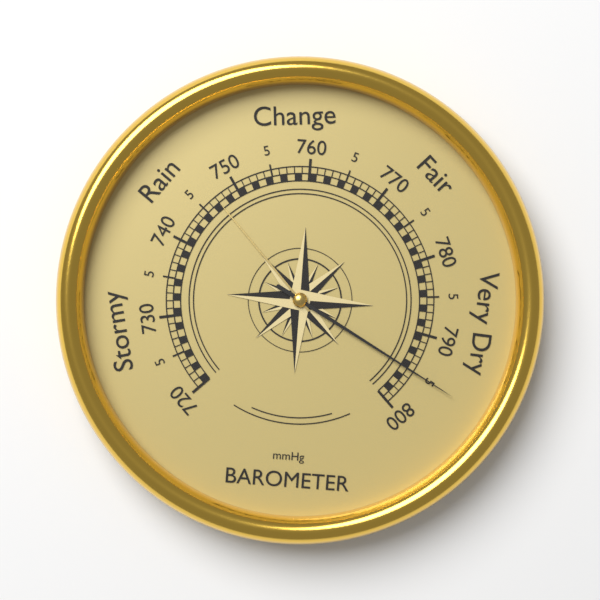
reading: 795 mmHg
